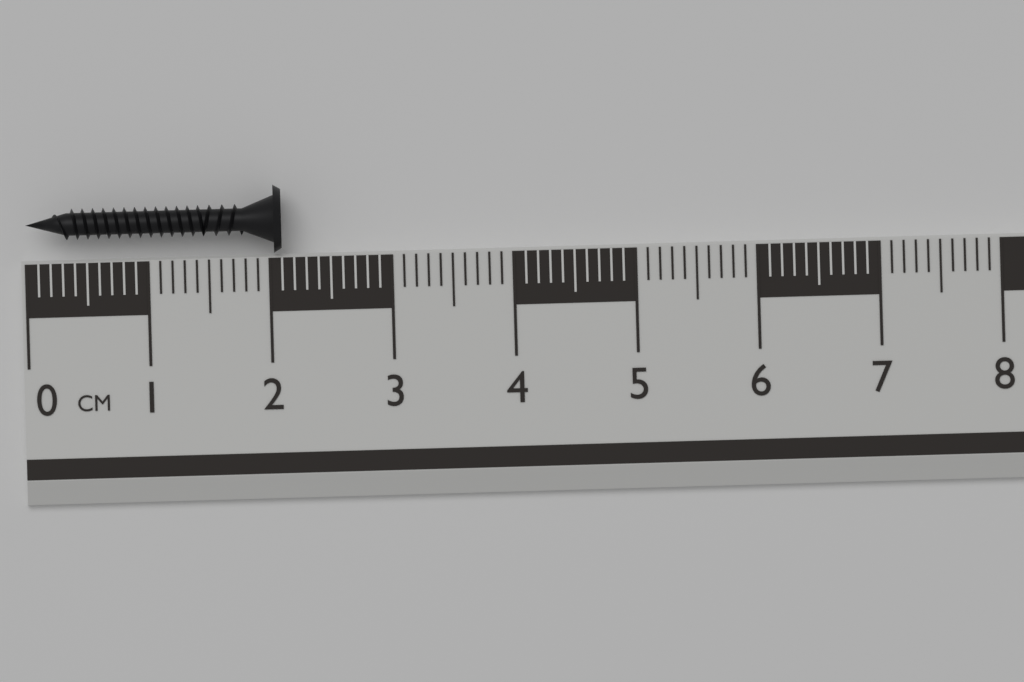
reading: 2.1 cm
